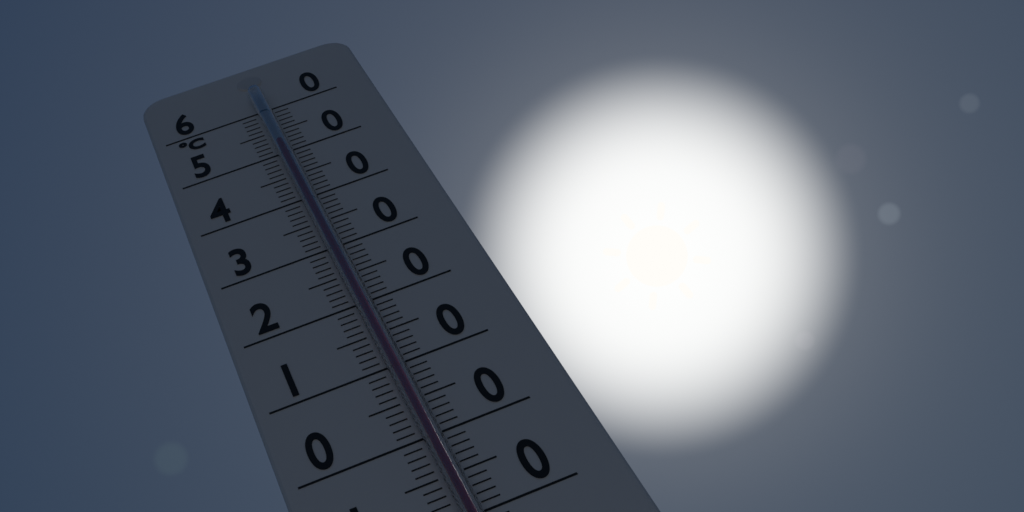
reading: 51 °C
